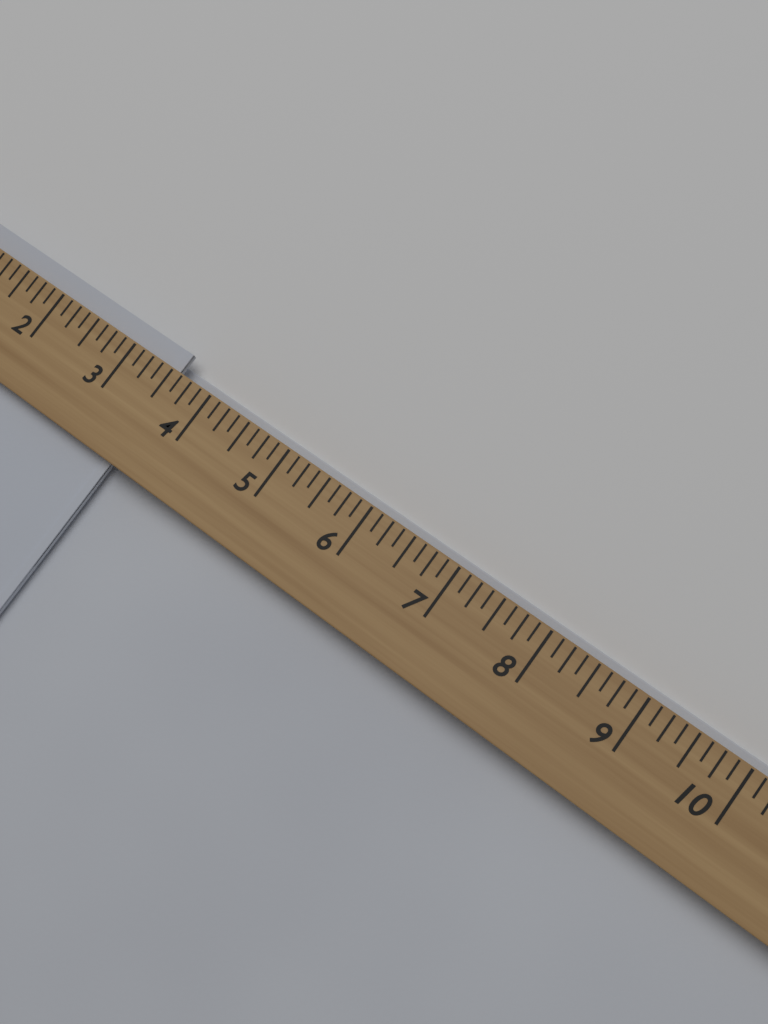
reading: 3.500 (no unit)
